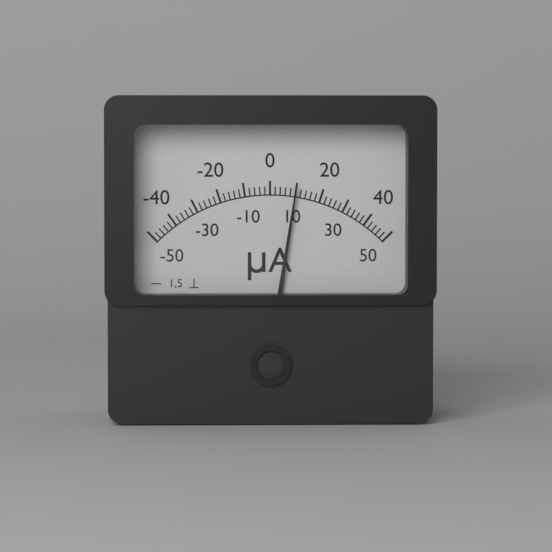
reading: 10 µA
